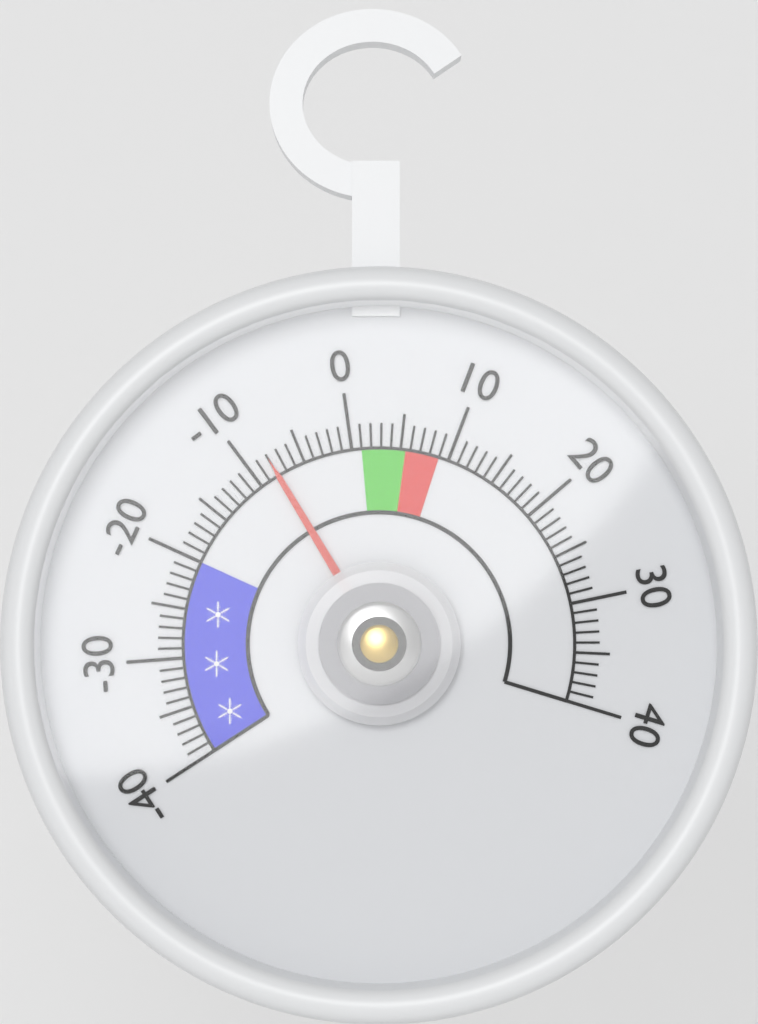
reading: -8 (no unit)
